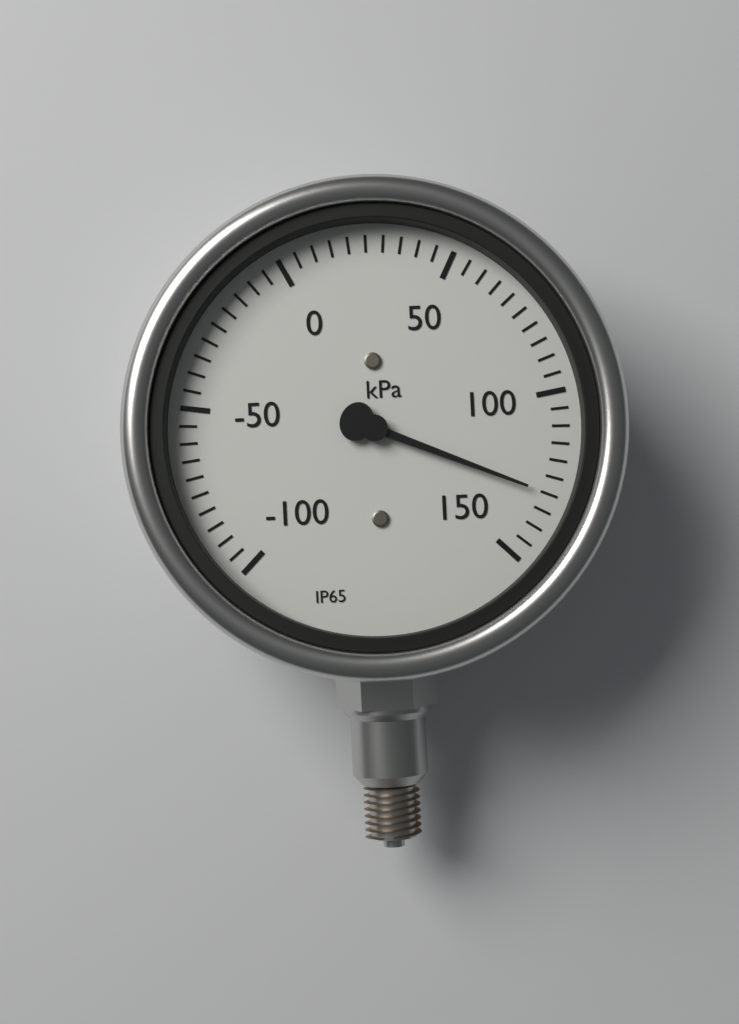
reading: 130 kPa
